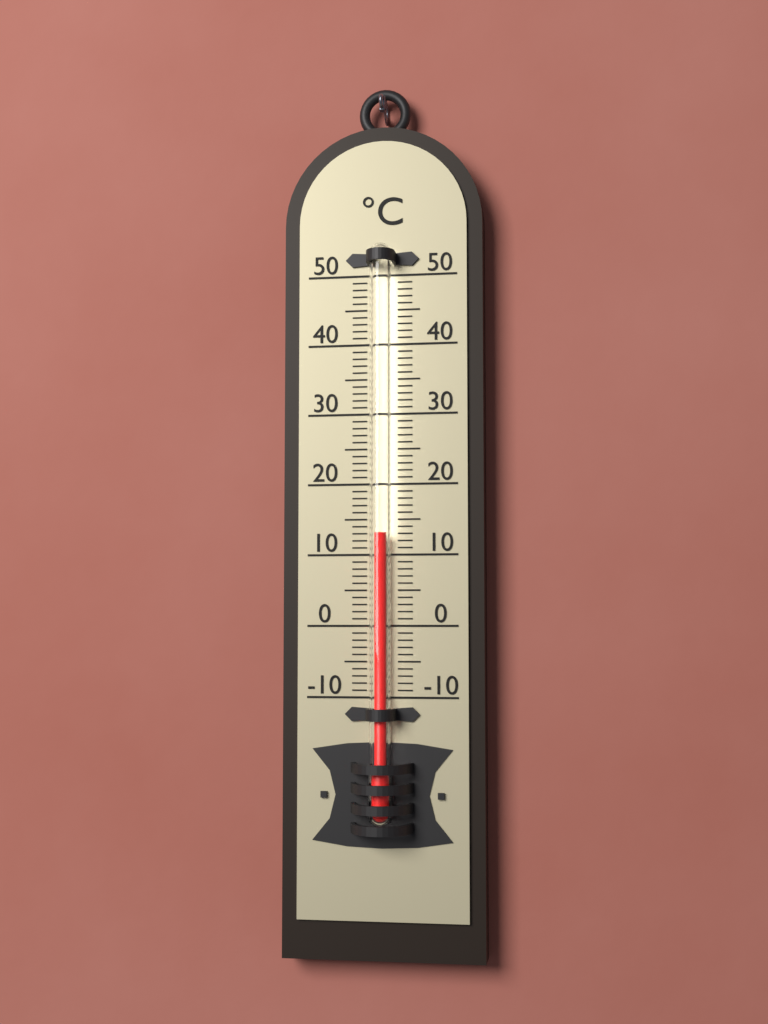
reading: 13 °C
